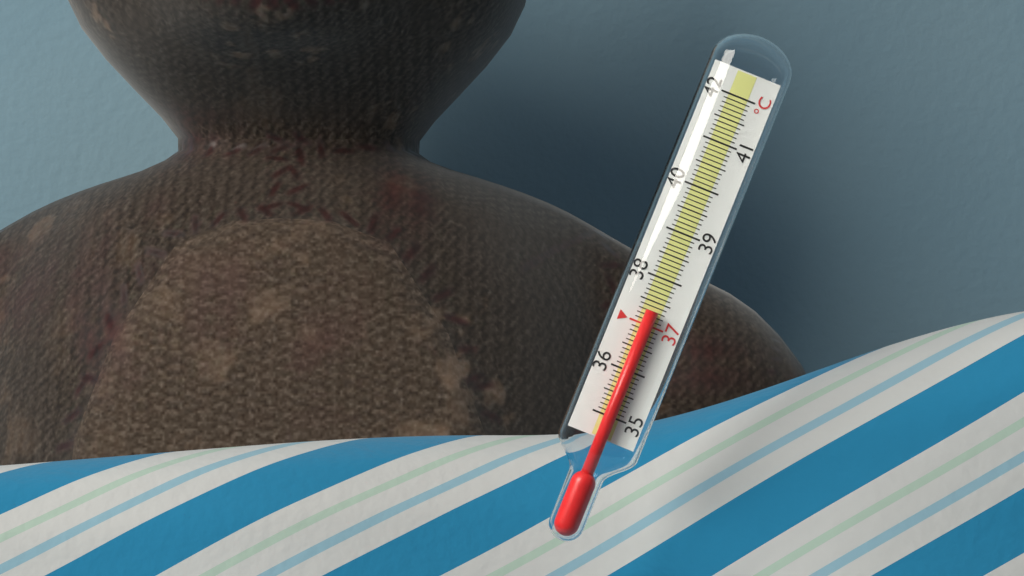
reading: 37.3 °C
